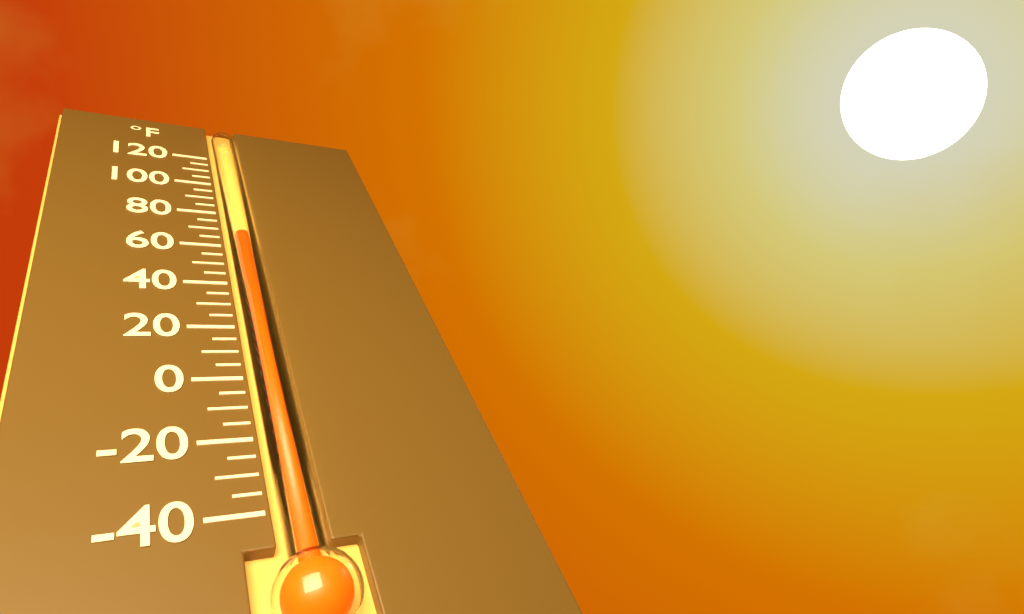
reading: 65 °F
